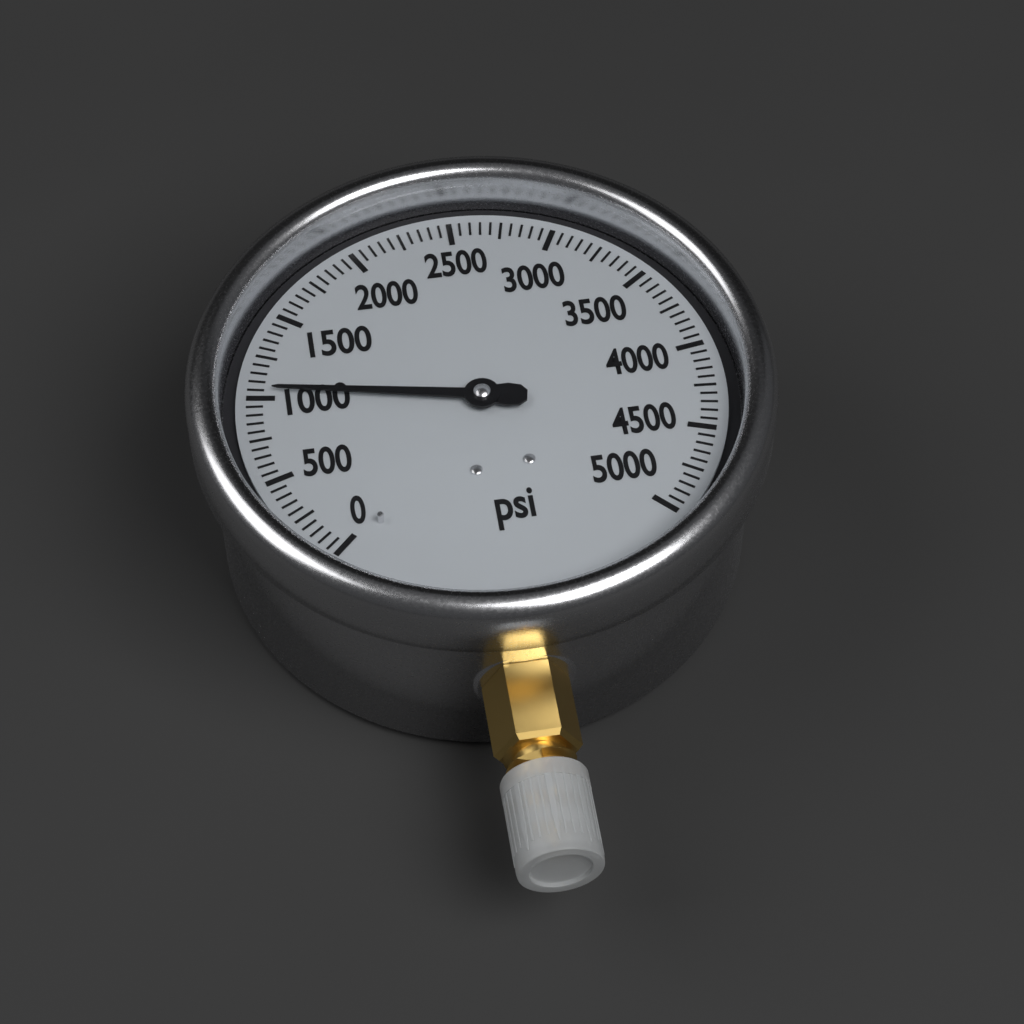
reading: 1050 psi
